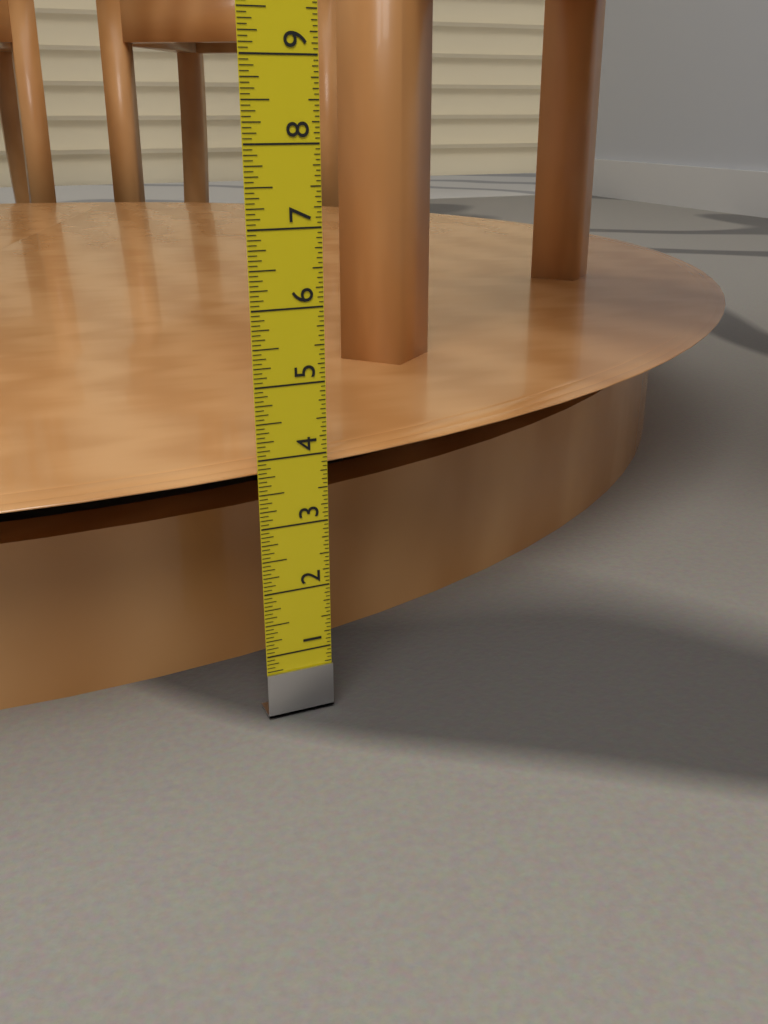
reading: 3.8125 in
